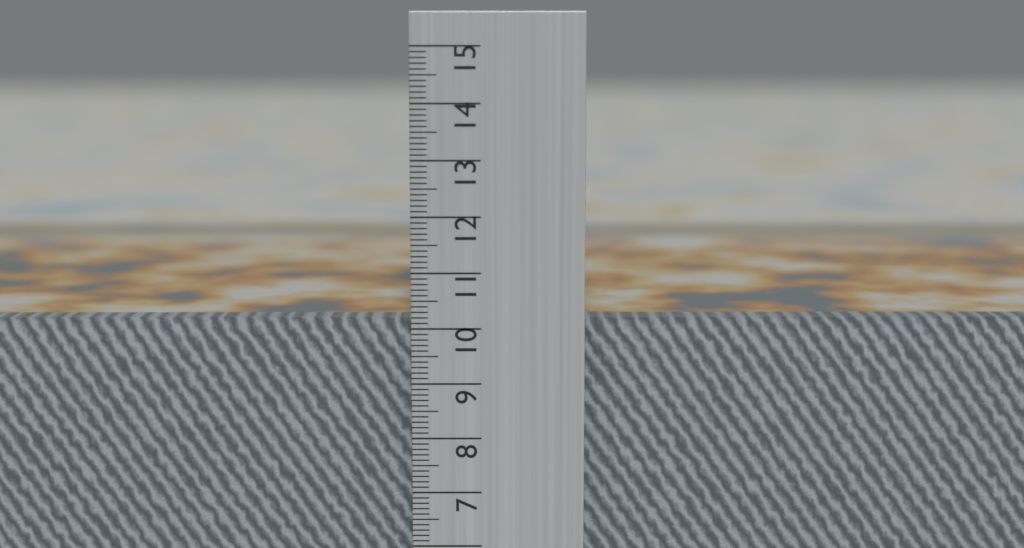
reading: 10.1 cm
